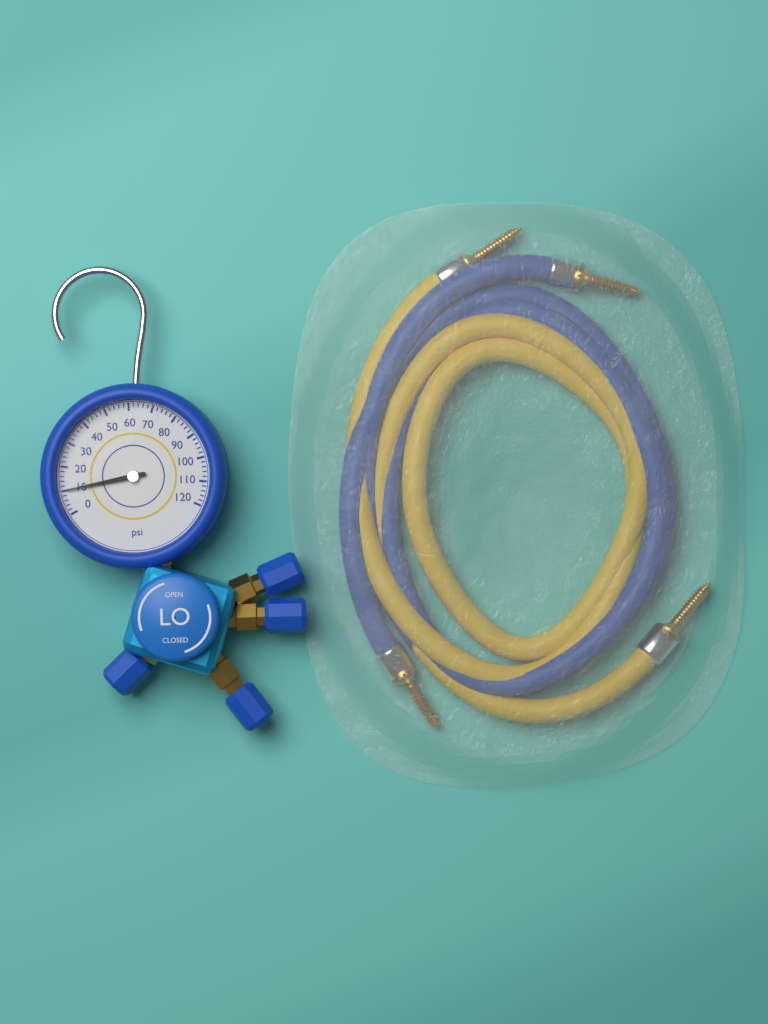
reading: 10 psi
